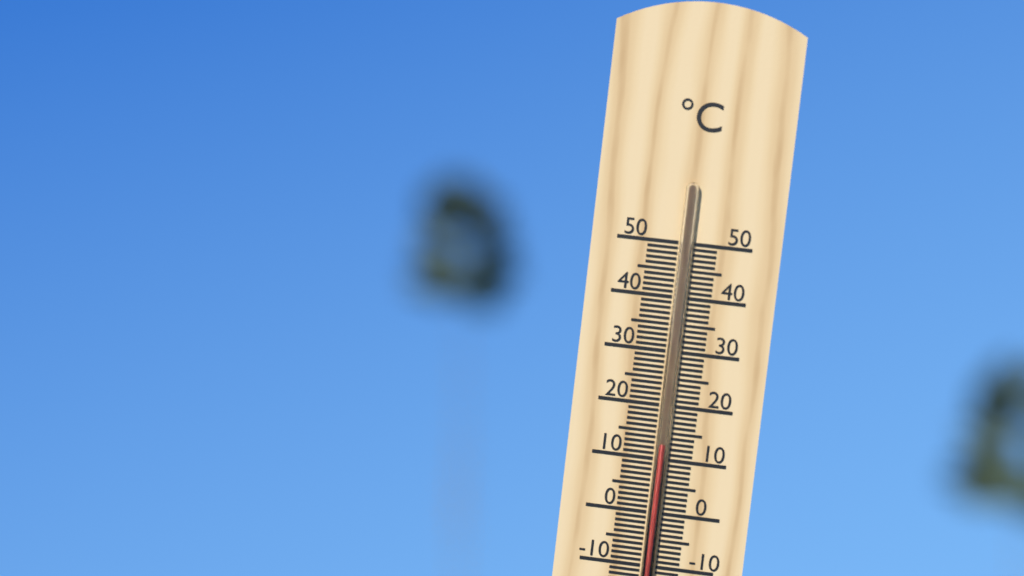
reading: 13 °C
